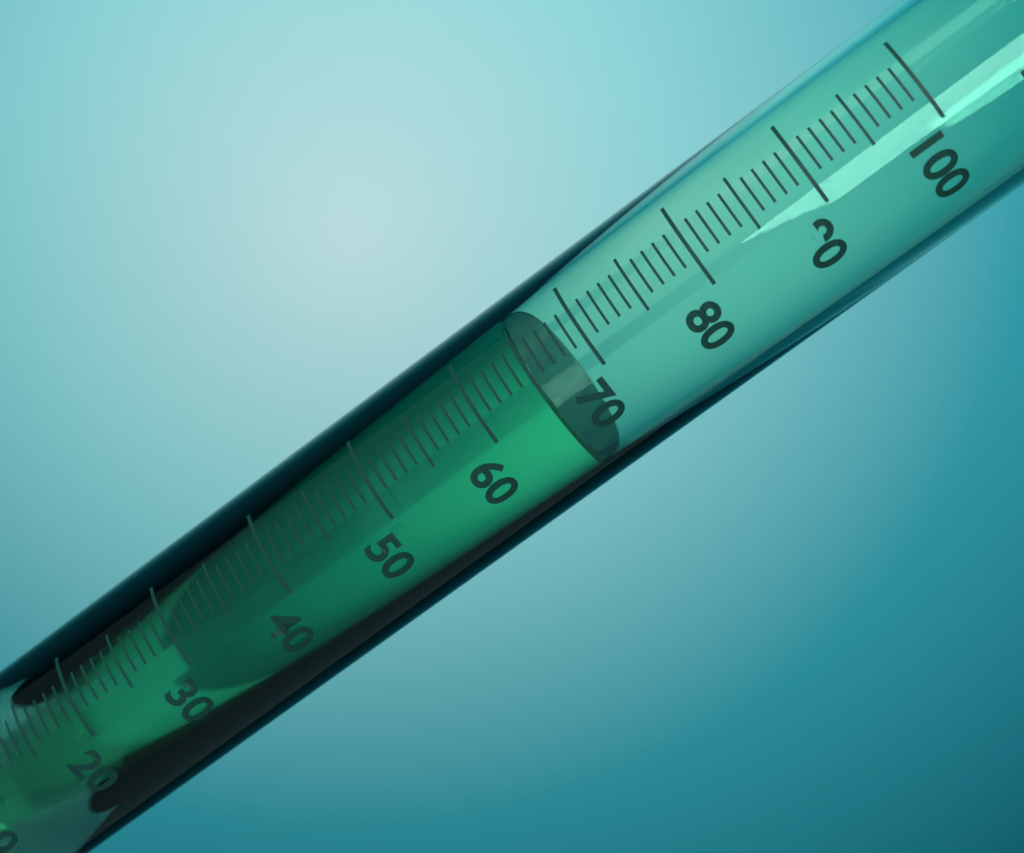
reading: 65 ml
